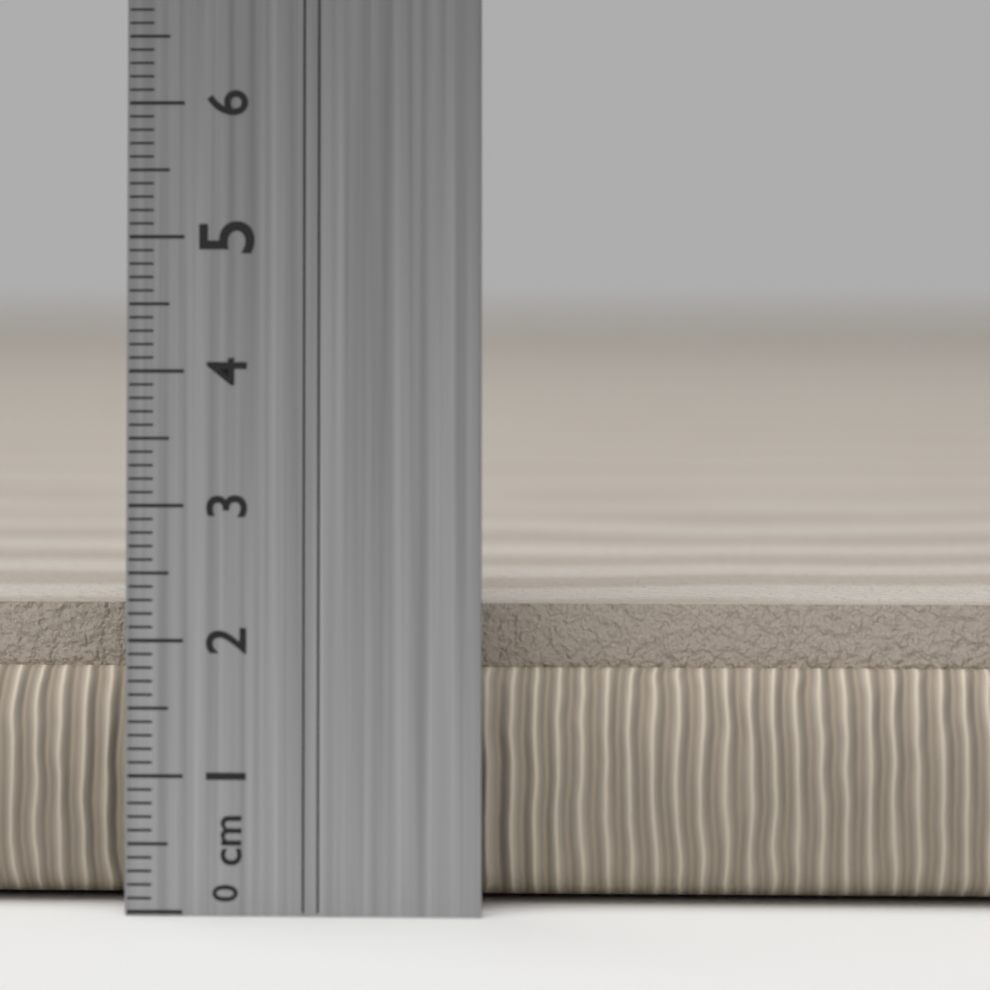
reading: 2.2 cm
